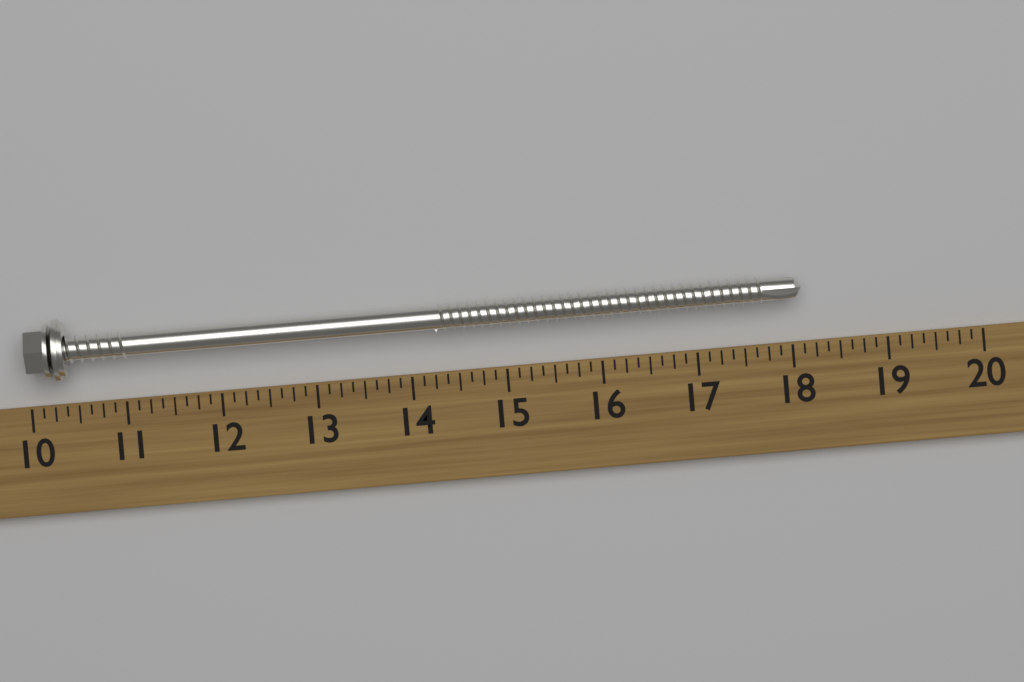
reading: 18.125 (no unit)
